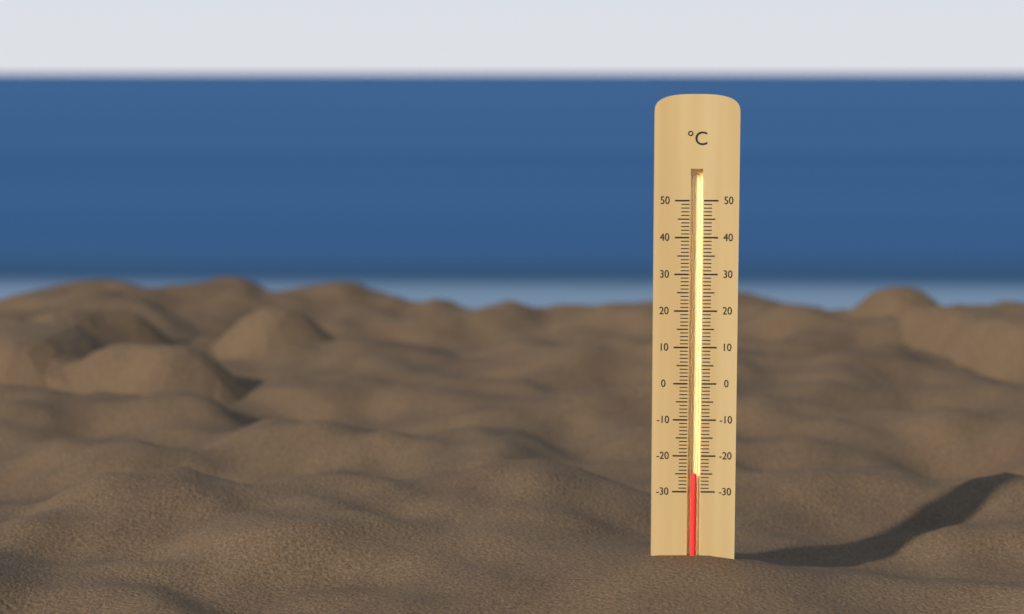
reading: -25 °C
